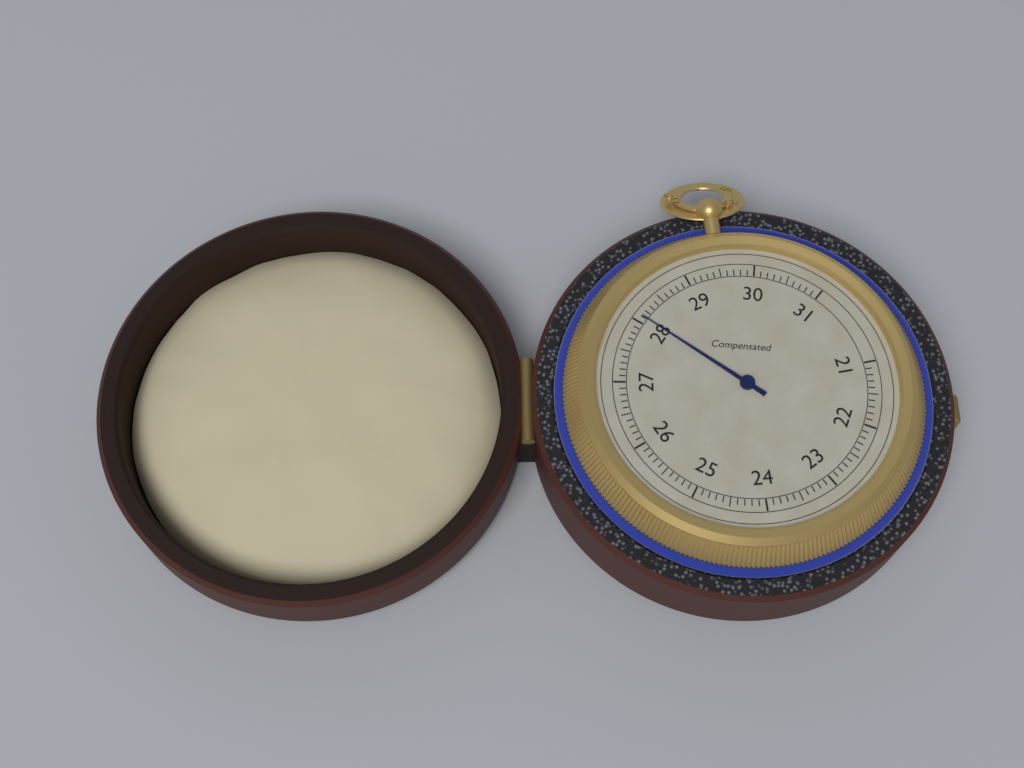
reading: 28.1 (no unit)
